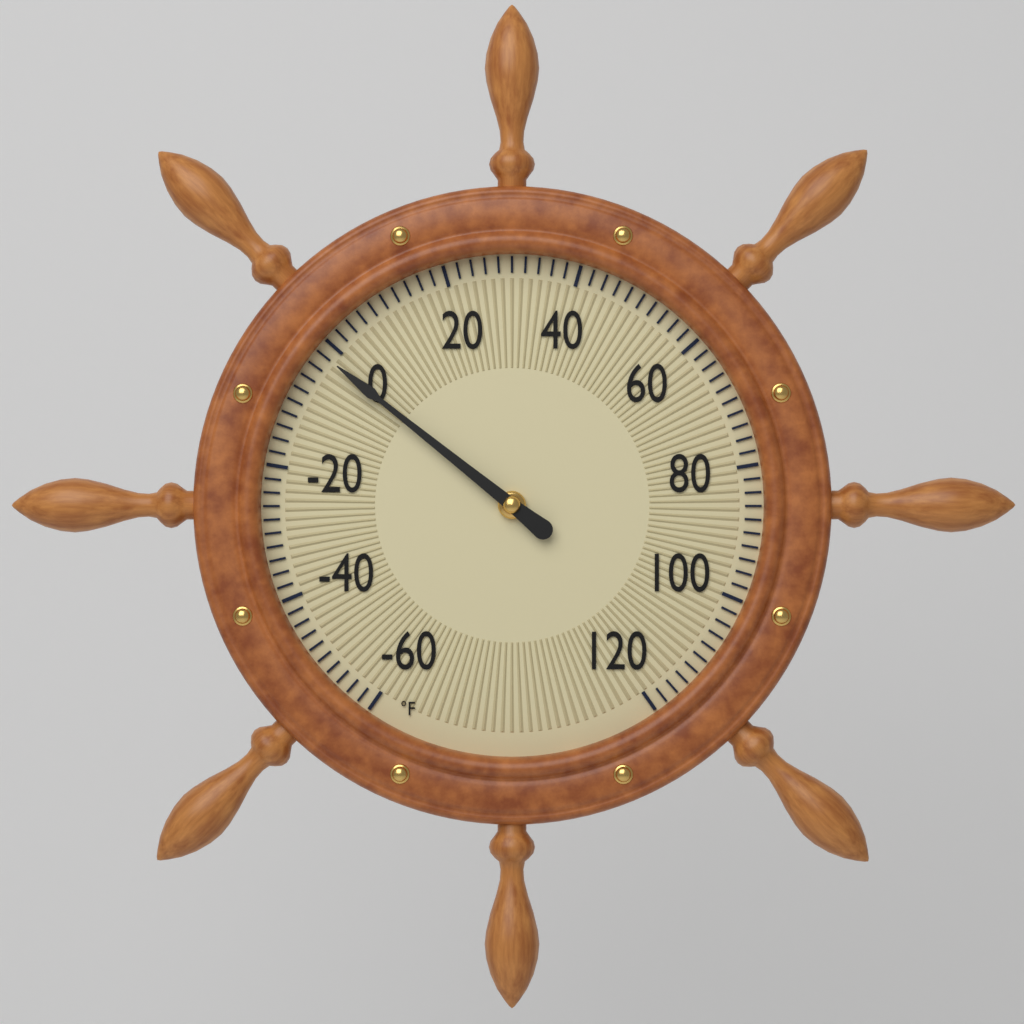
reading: -2 °F
